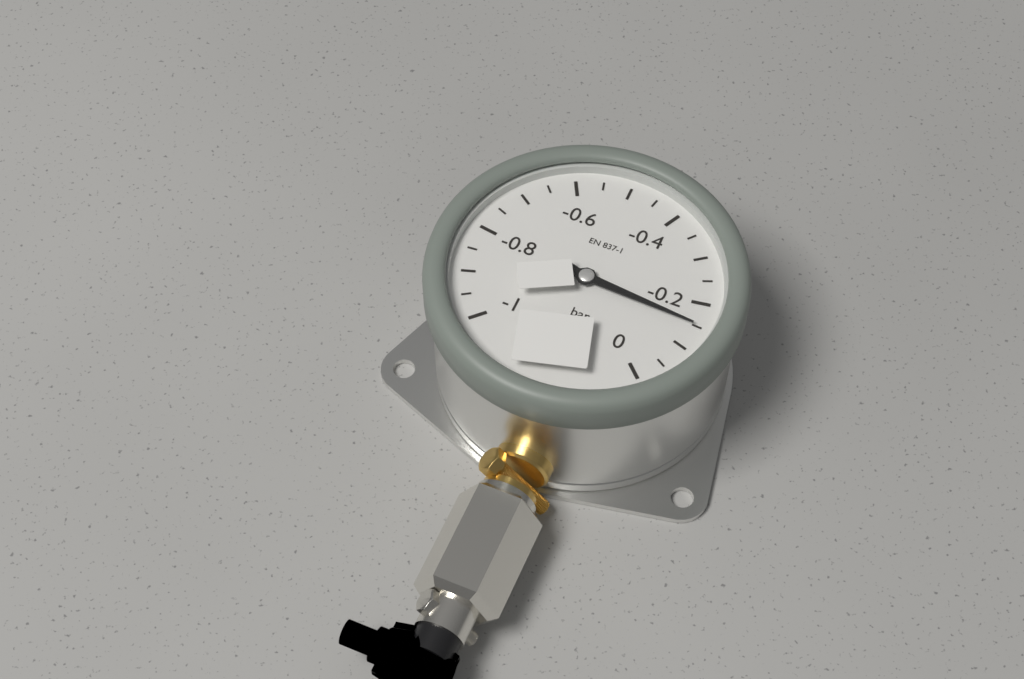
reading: -0.15 bar
